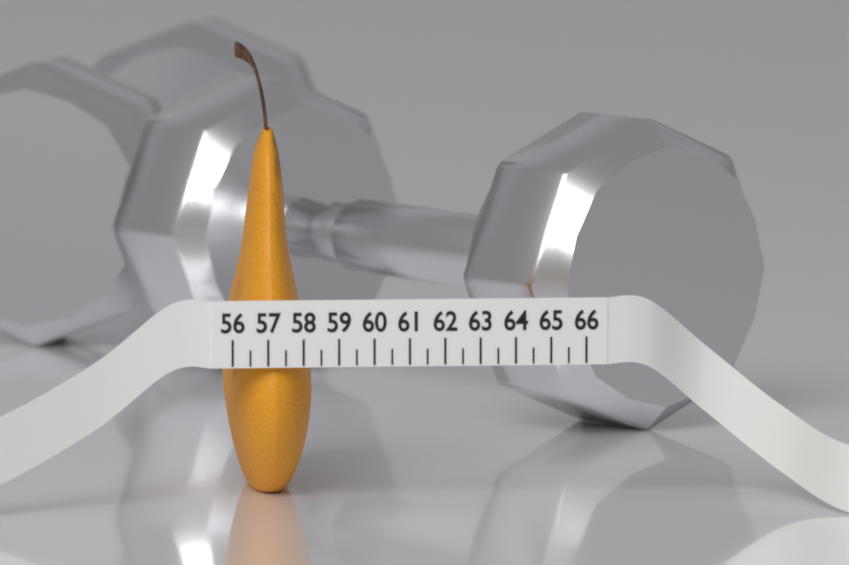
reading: 58.5 (no unit)
